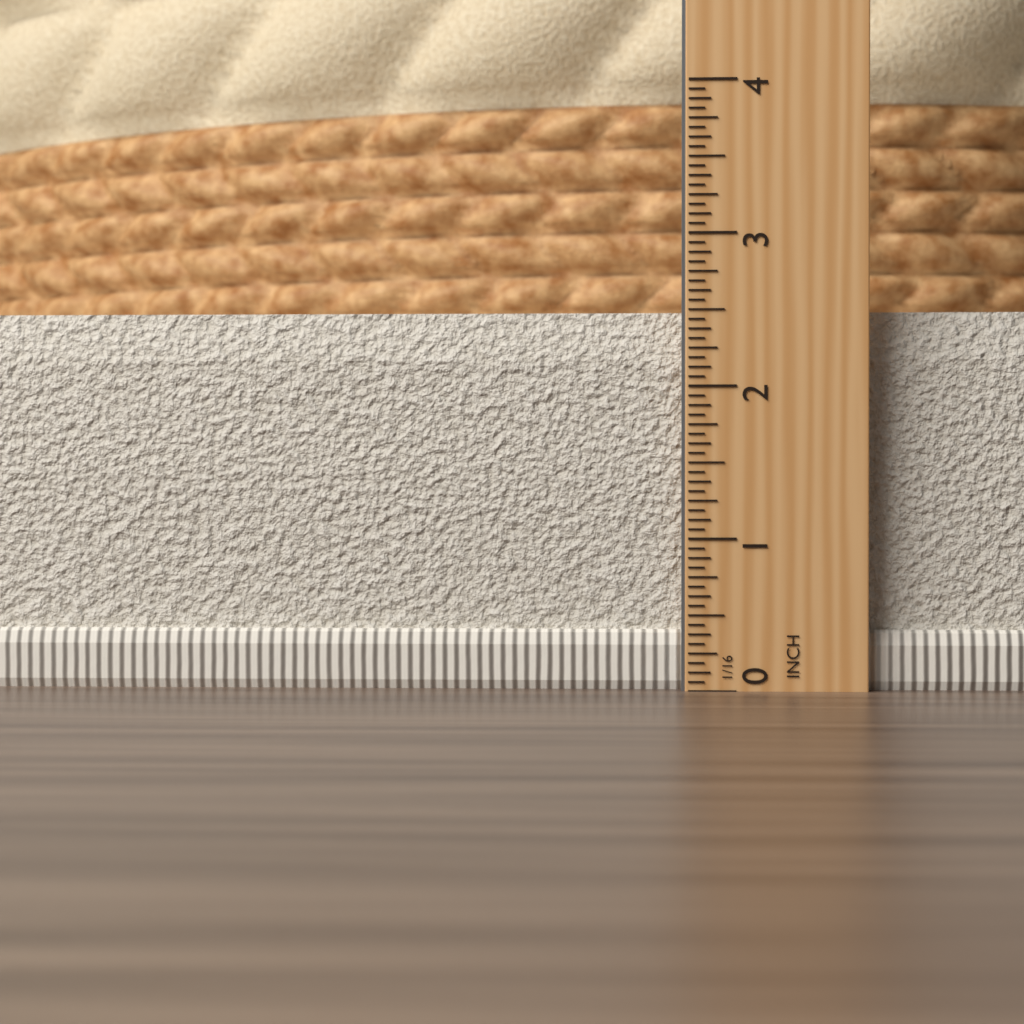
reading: 2.5000 in
